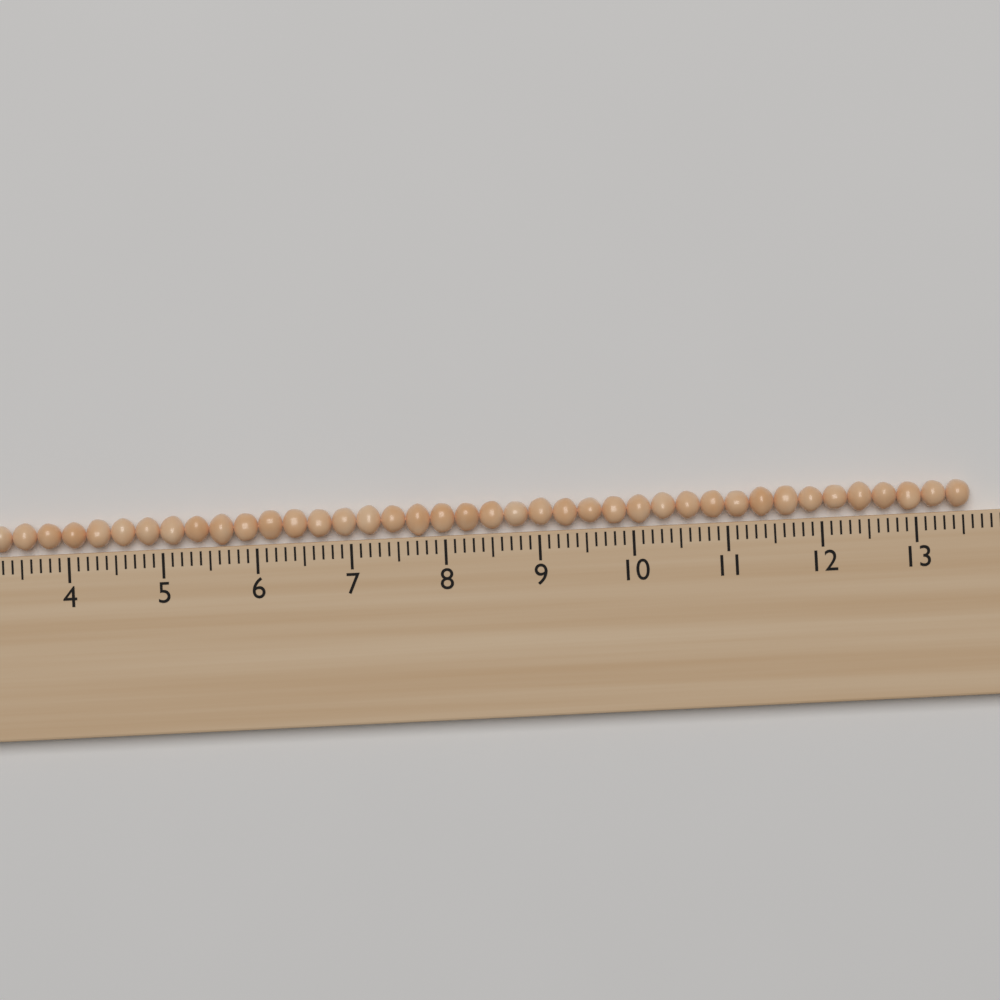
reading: 13.6 (no unit)
